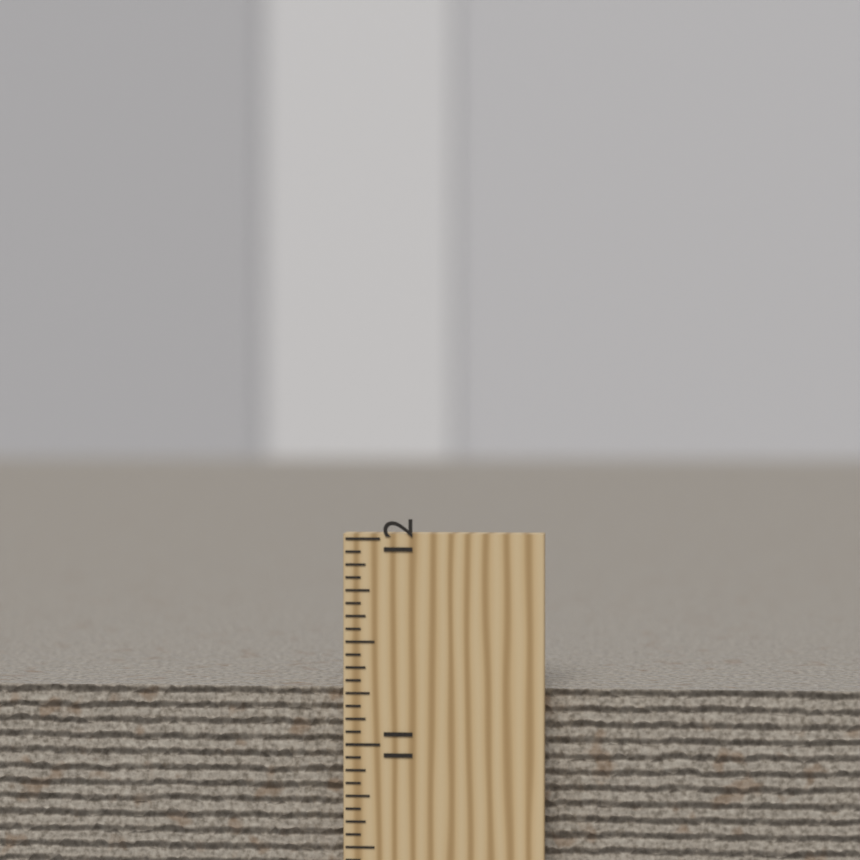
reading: 11.2500 inch
